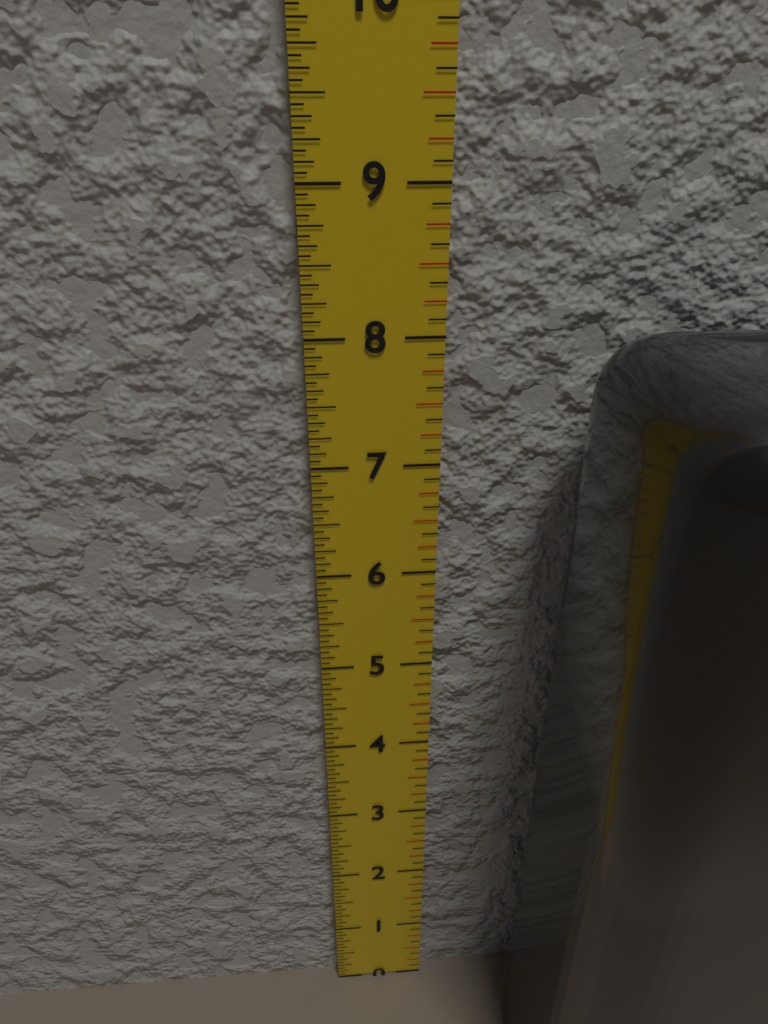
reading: 8.1250 in
